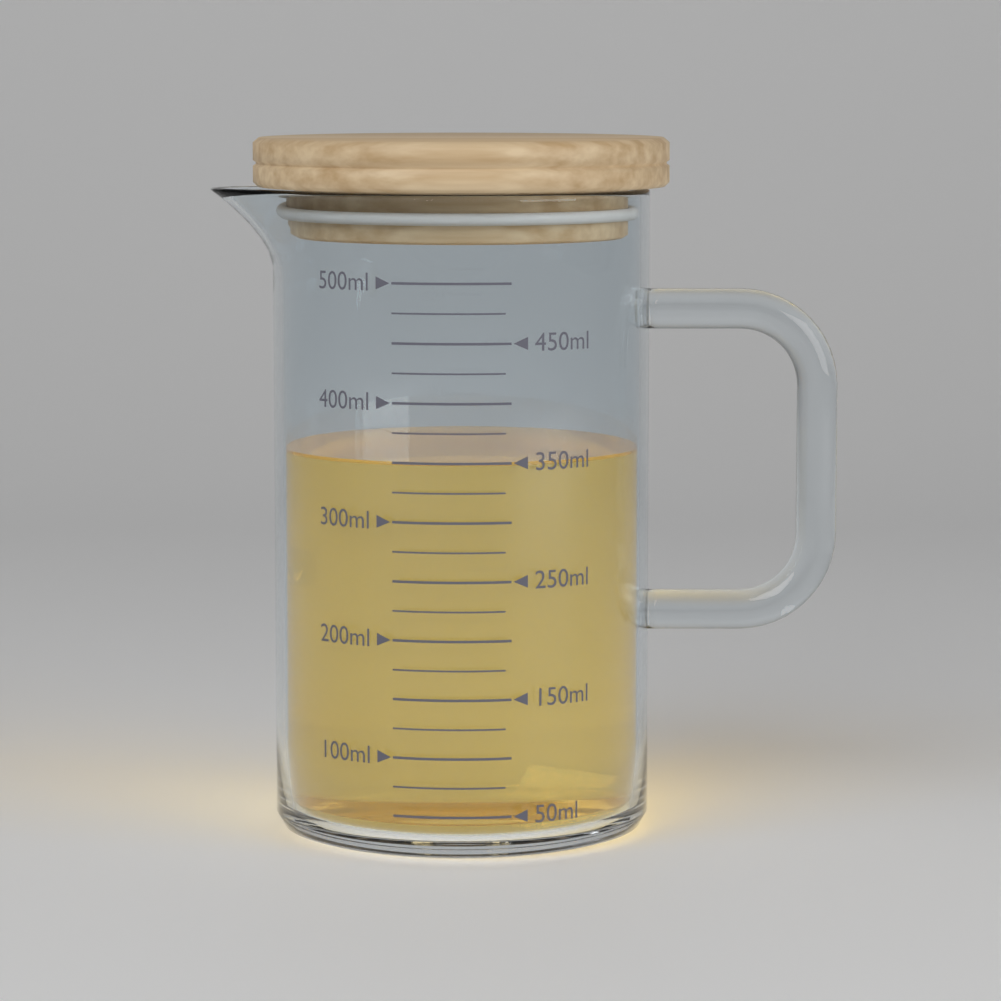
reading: 350 ml
